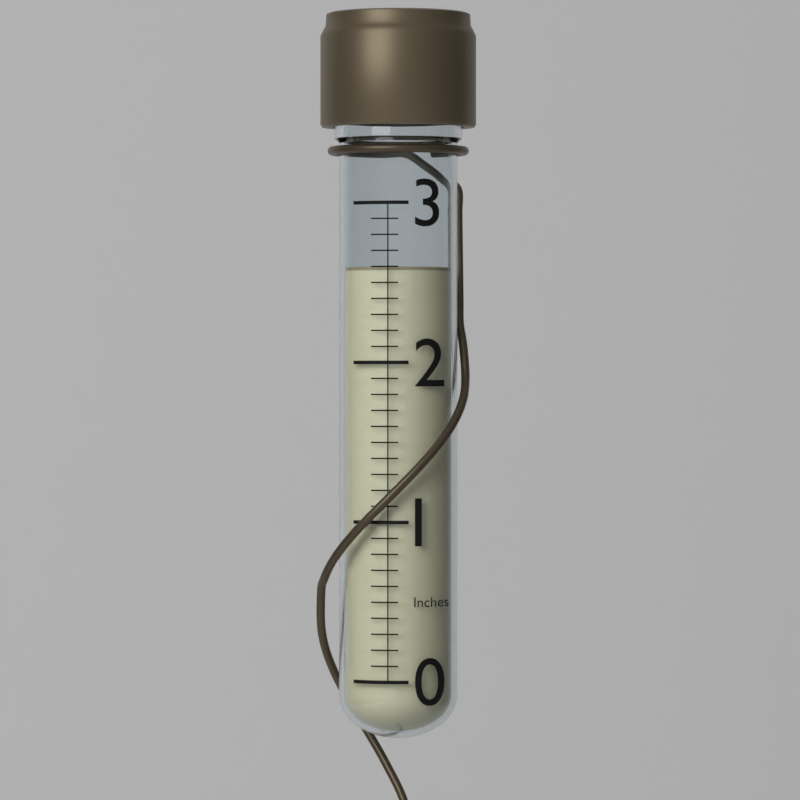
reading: 2.6 in
